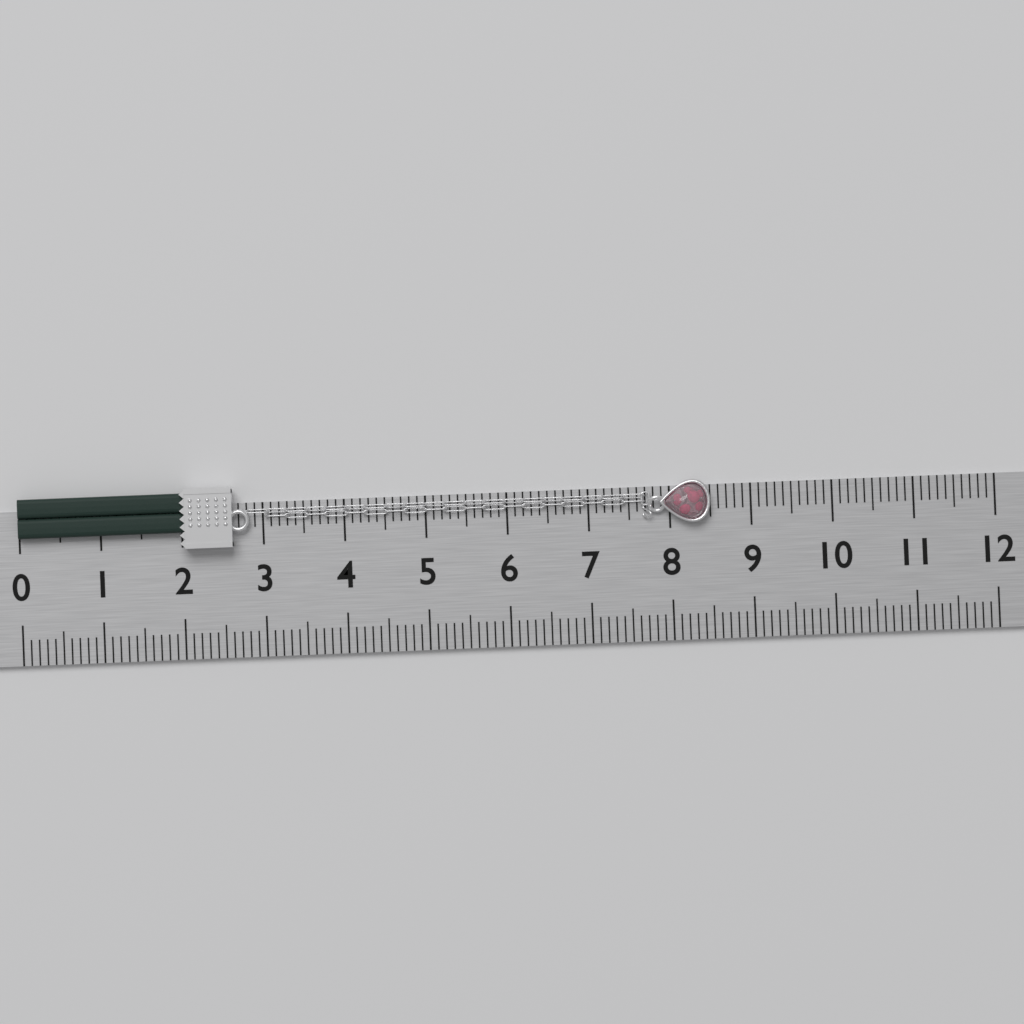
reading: 8.5 (no unit)
